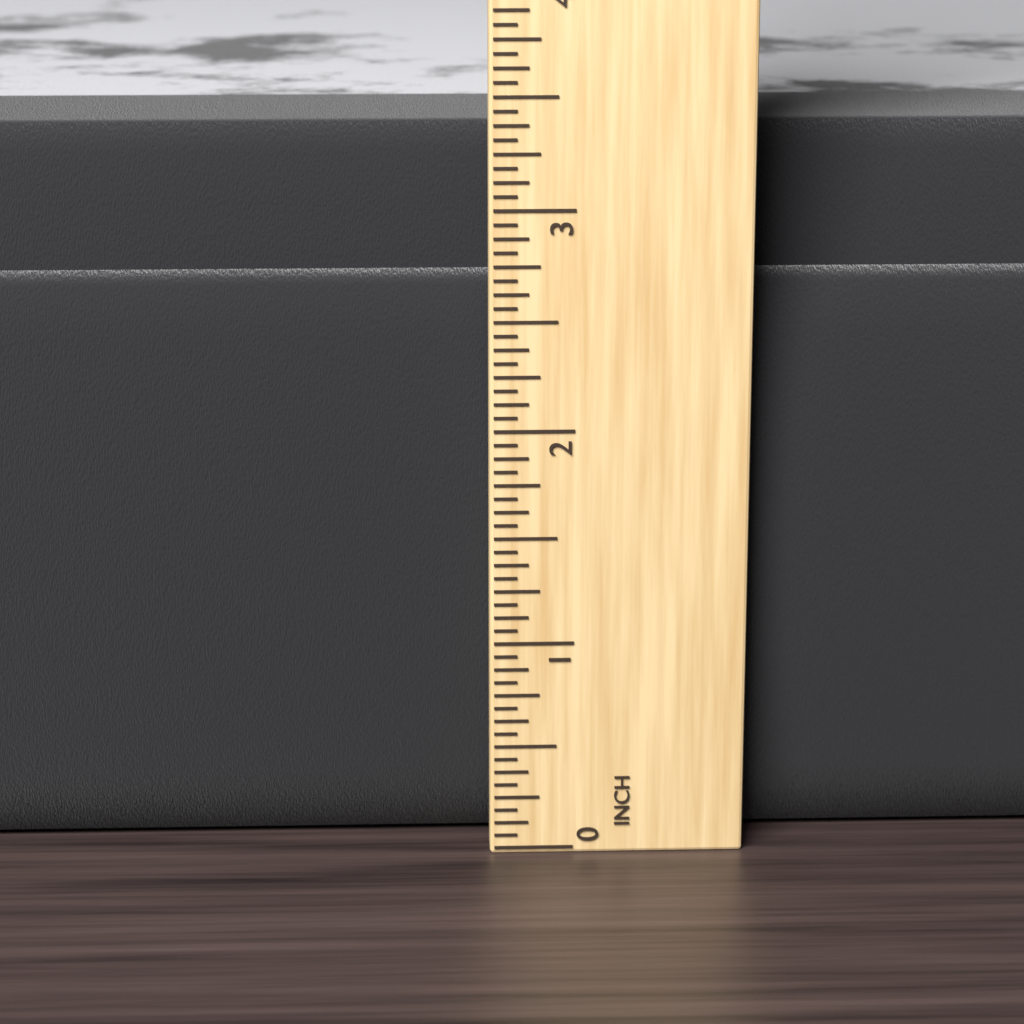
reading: 3.3125 in
